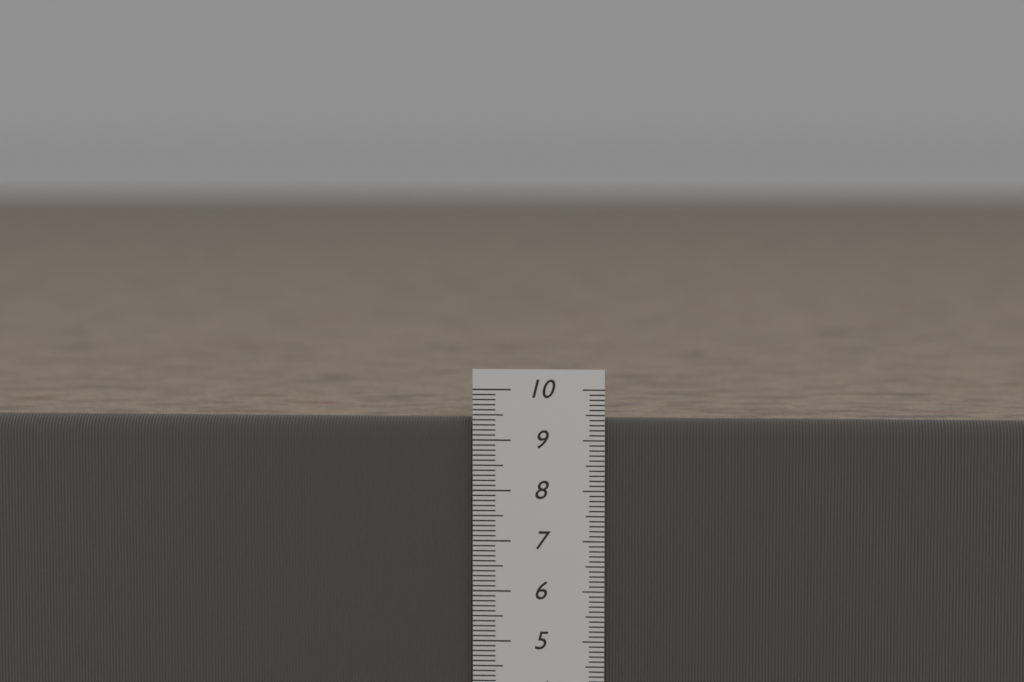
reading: 9.4 cm
